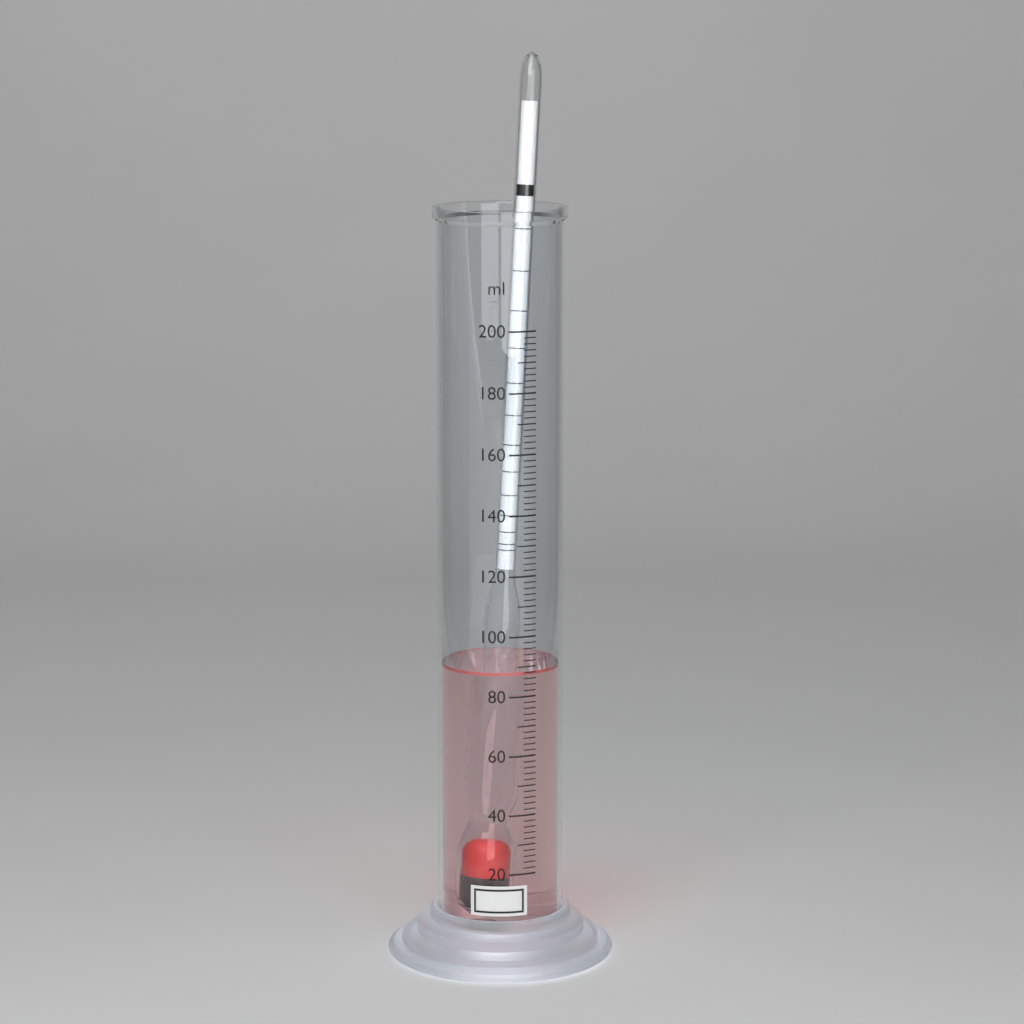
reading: 88 ml
